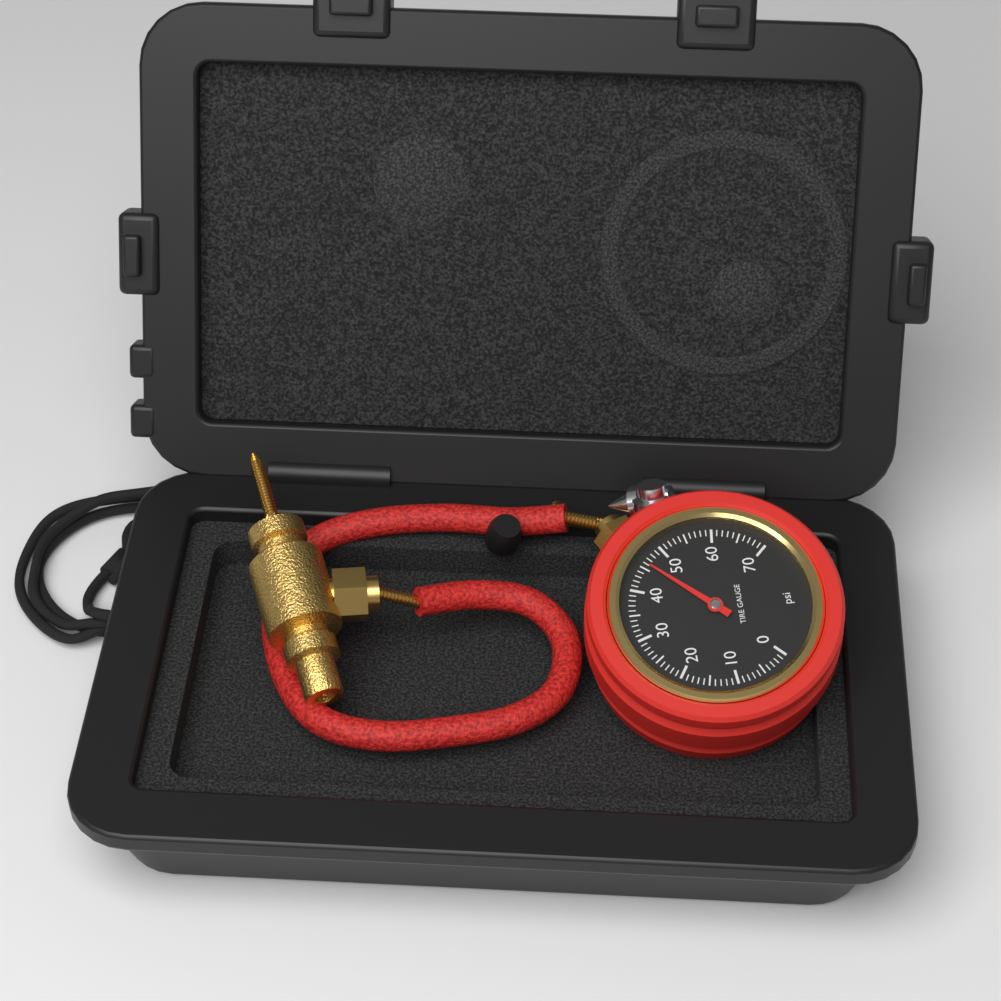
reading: 46 psi
